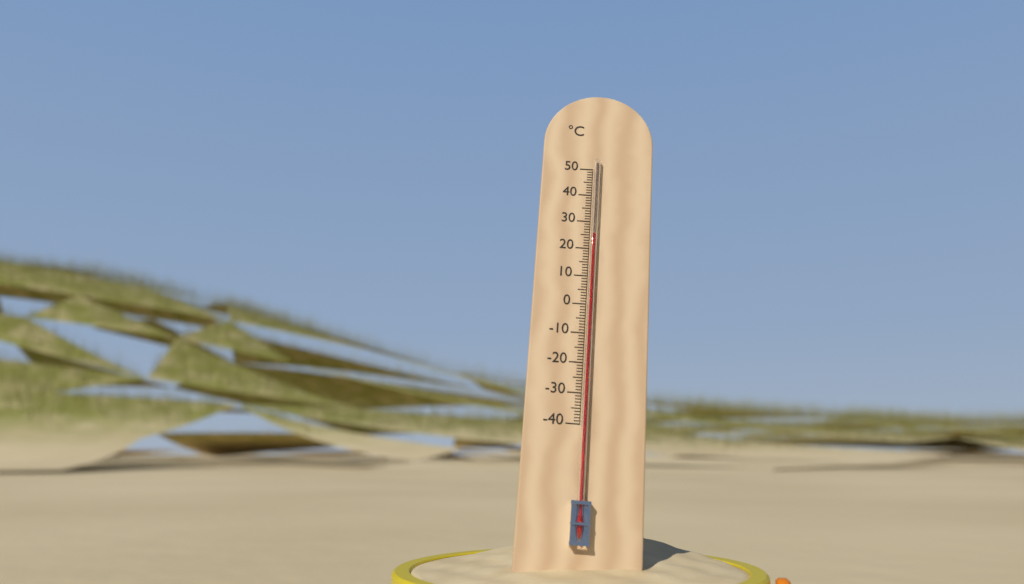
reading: 25 °C
